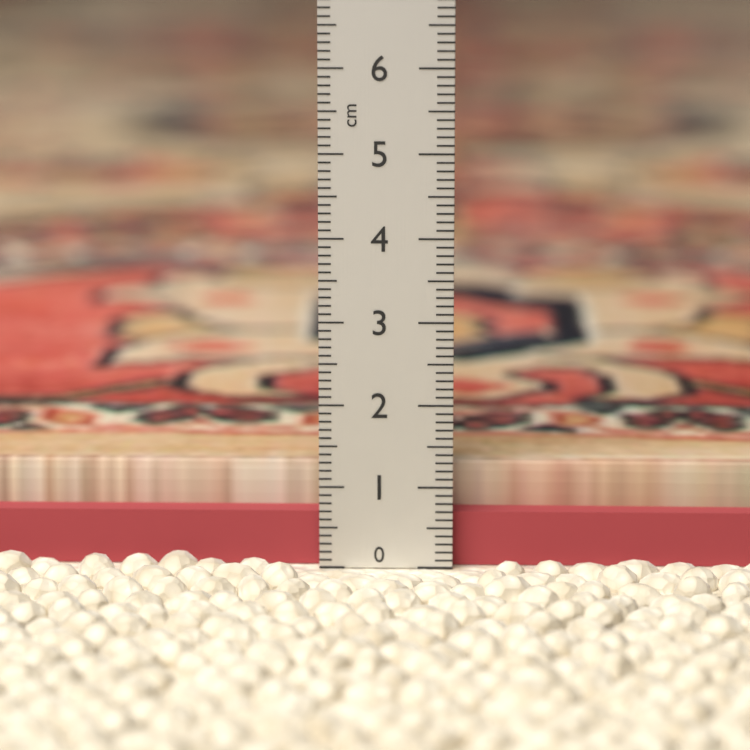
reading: 1.2 cm
